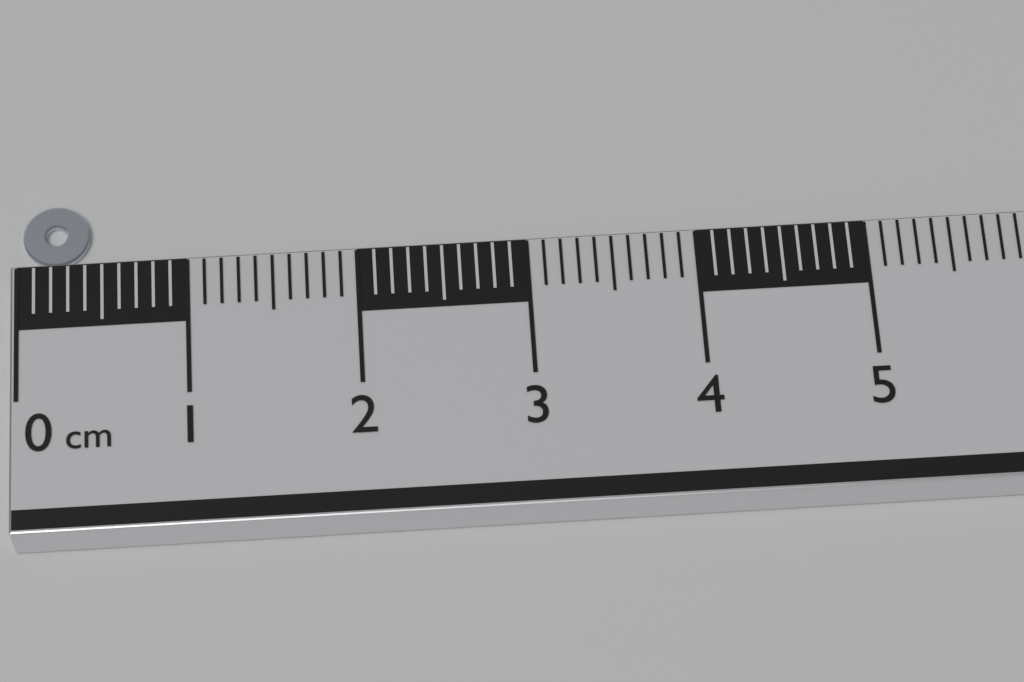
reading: 0.4 cm
